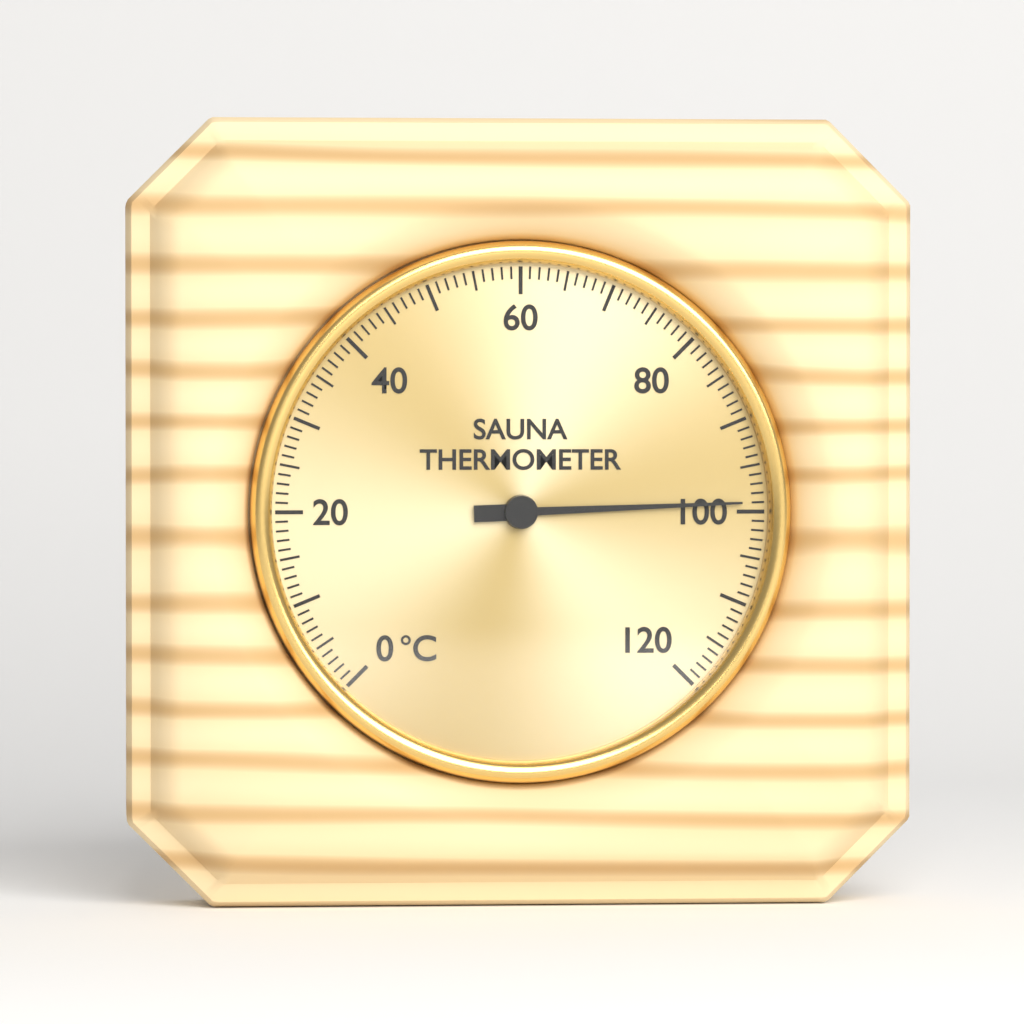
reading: 99 °C
